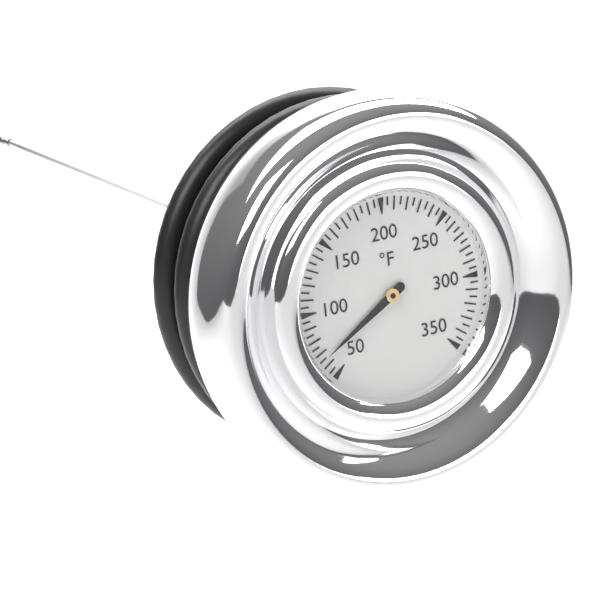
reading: 65 °F
